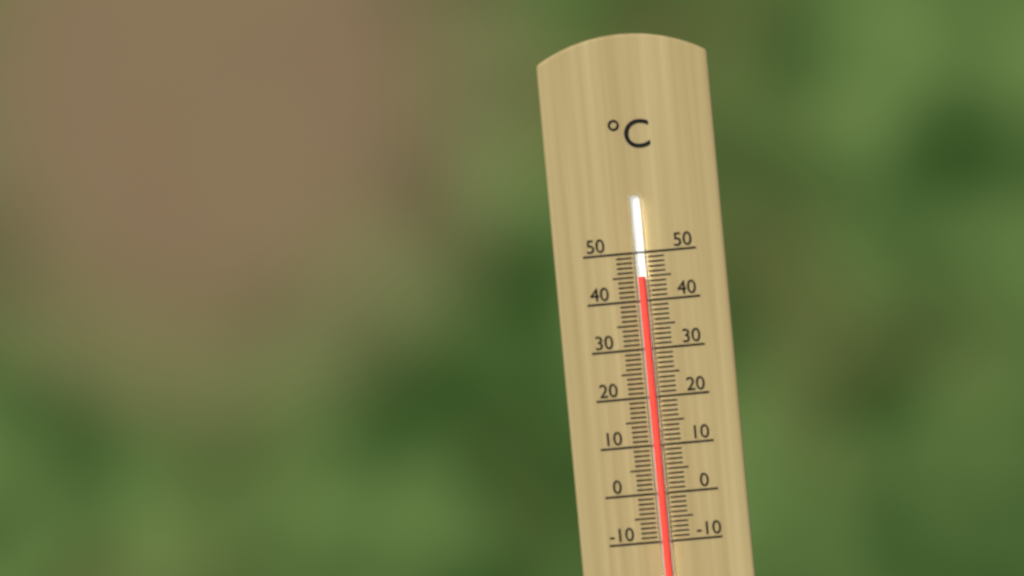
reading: 45 °C
